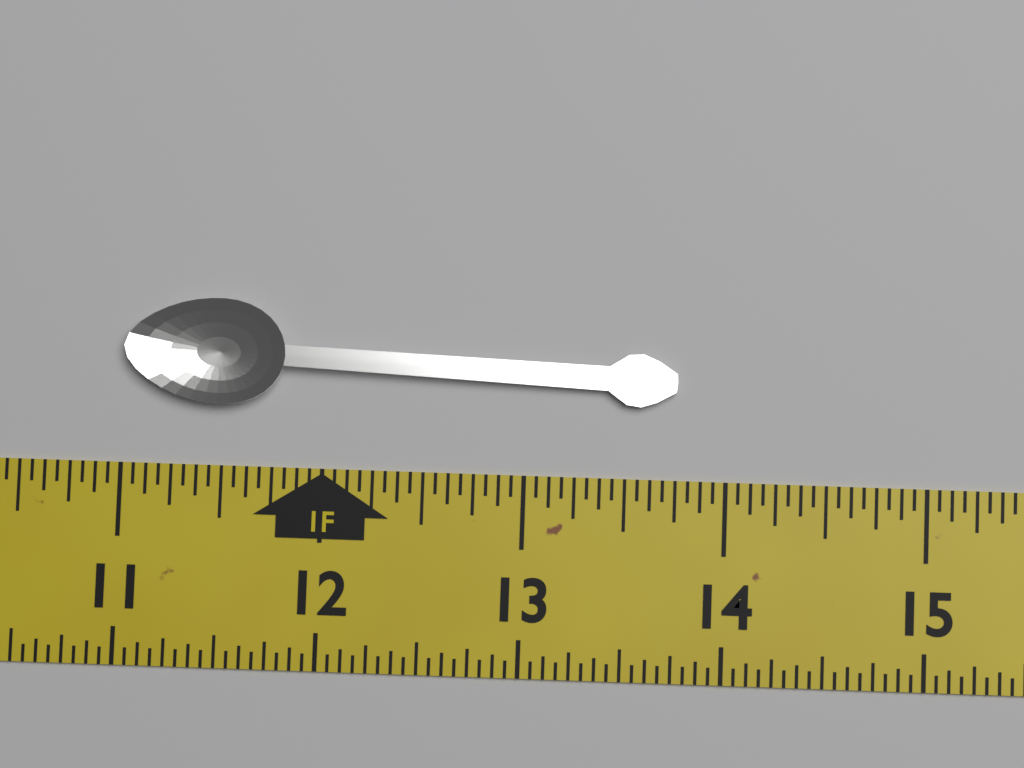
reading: 13.7500 in
